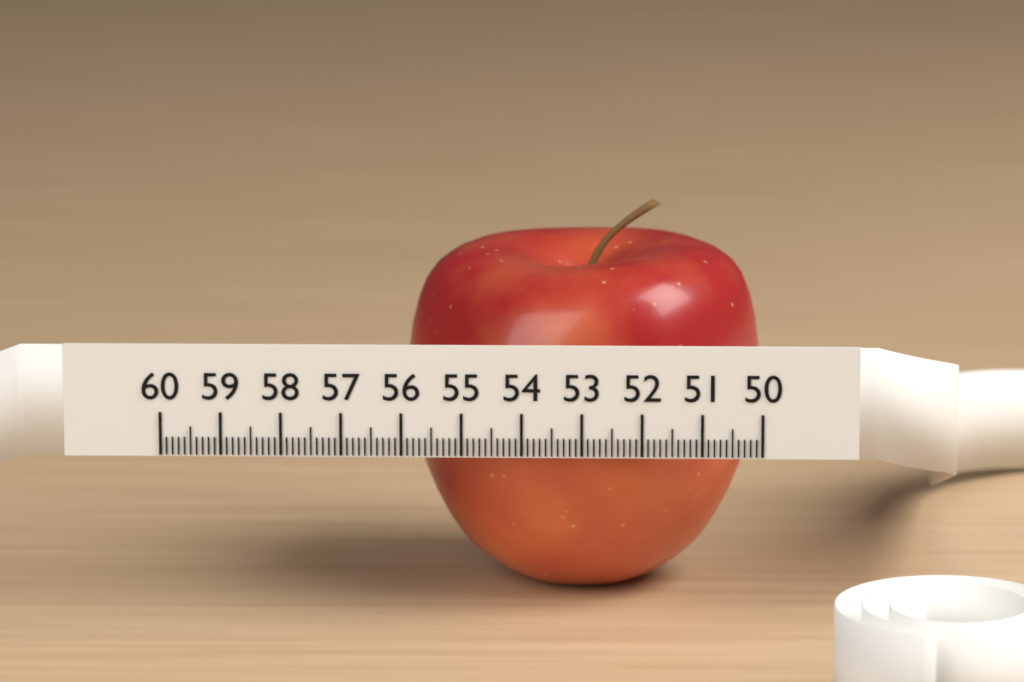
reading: 56.0 (no unit)
